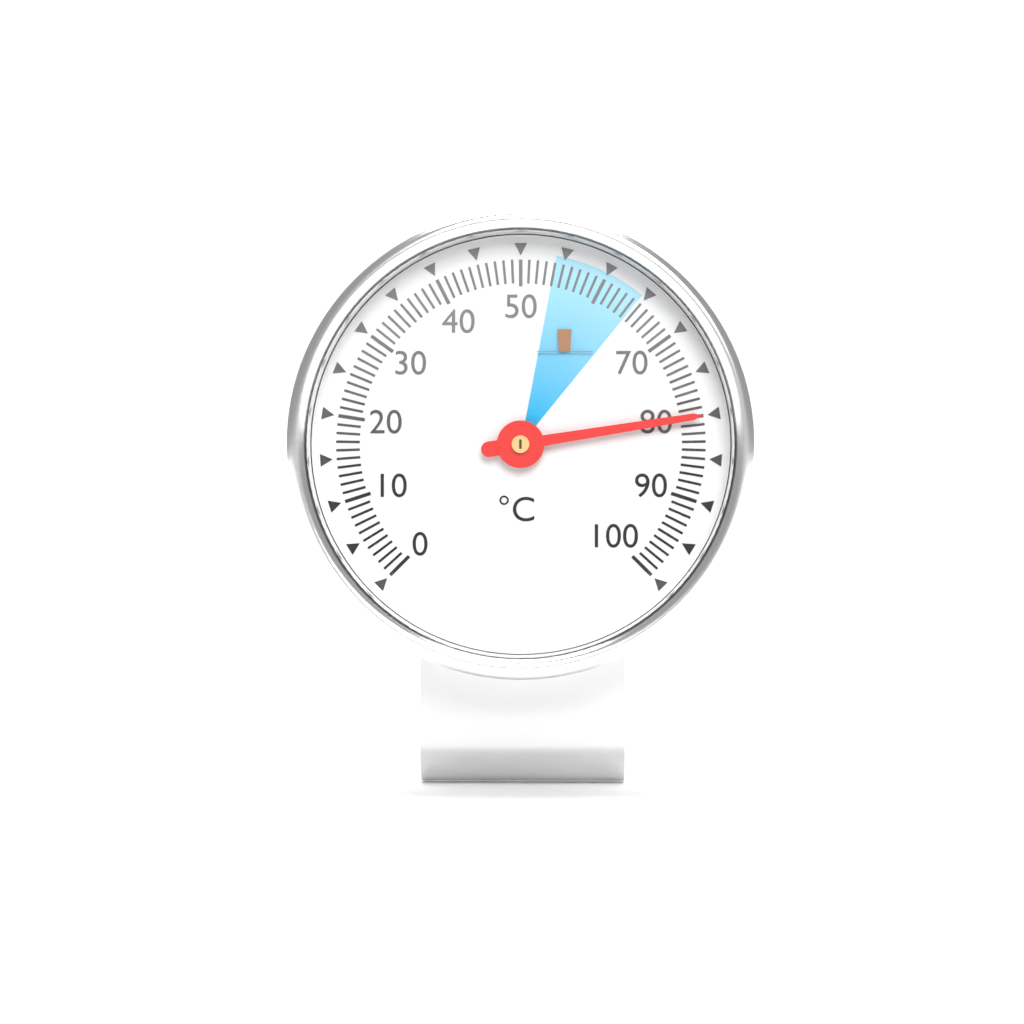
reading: 80 °C
